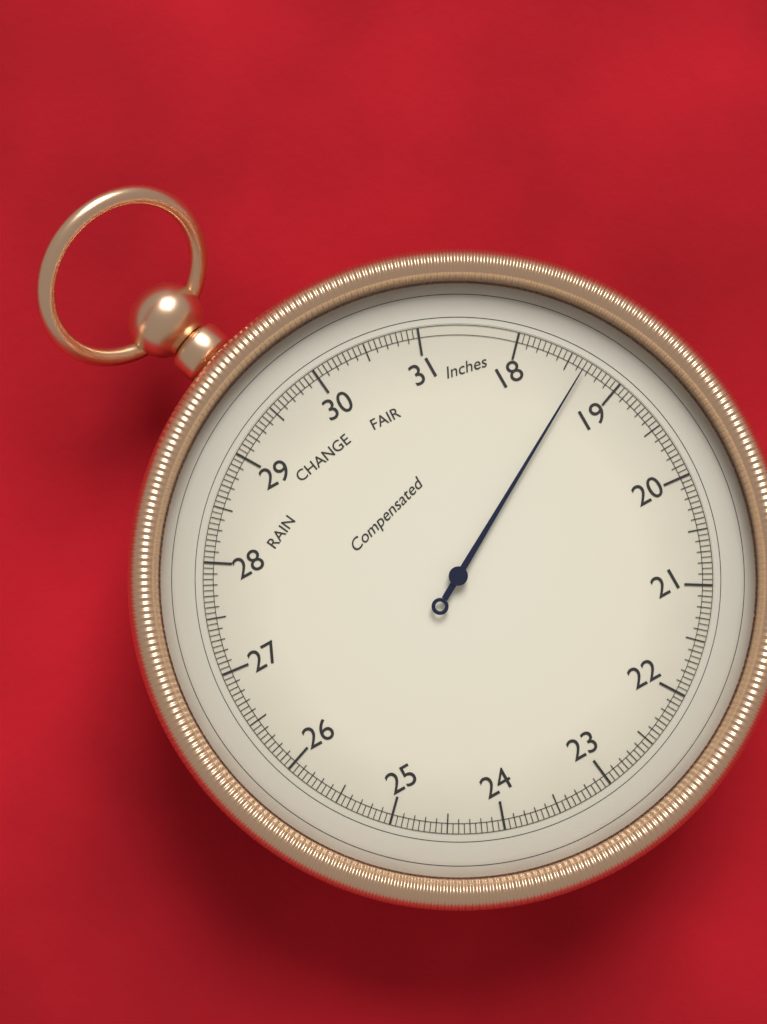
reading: 18.65 inHg
